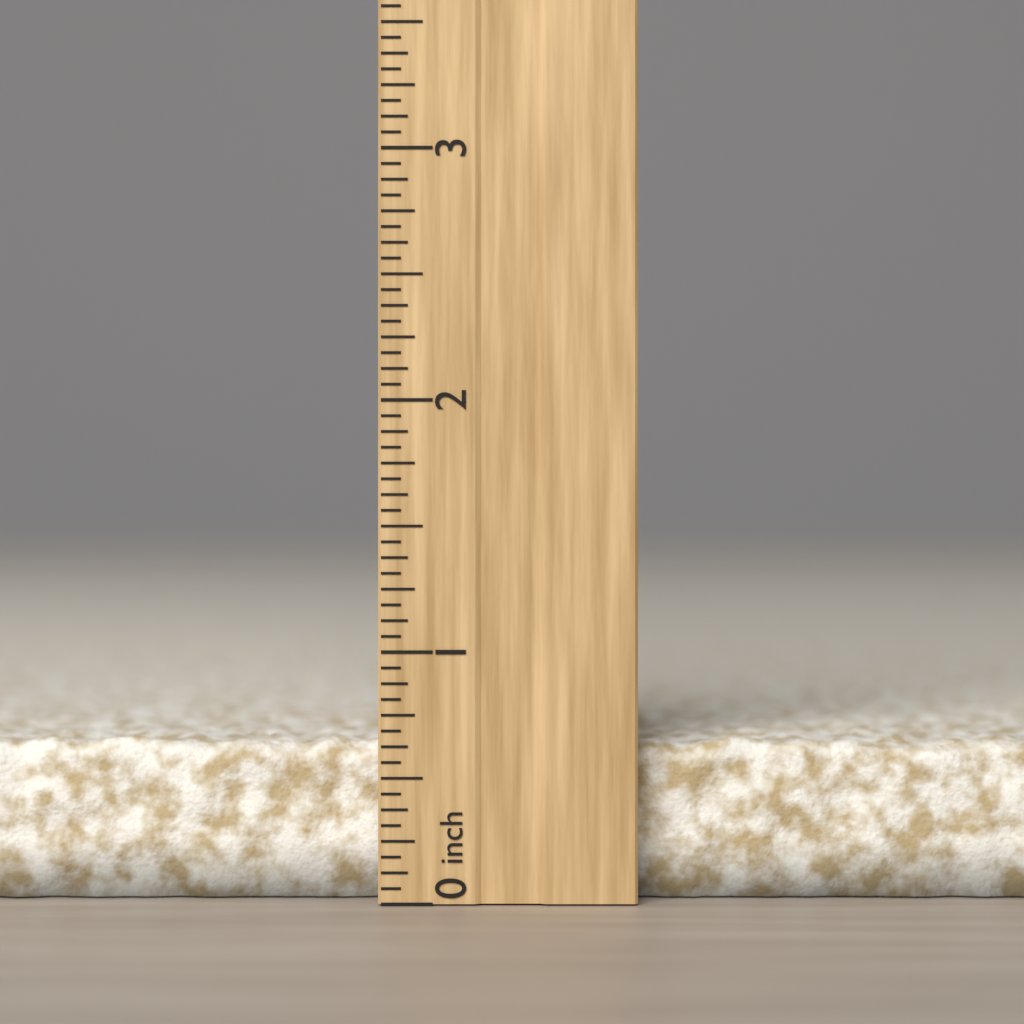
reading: 0.6600 inch
